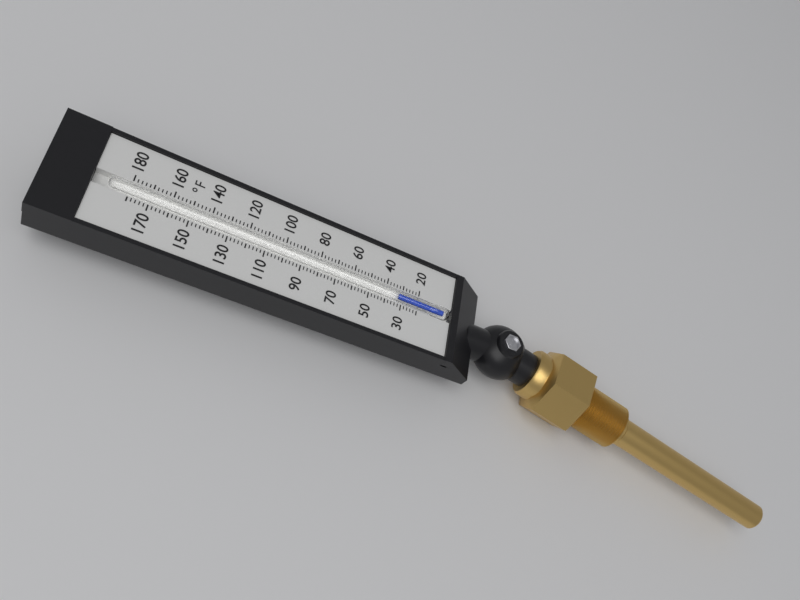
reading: 32 °F
